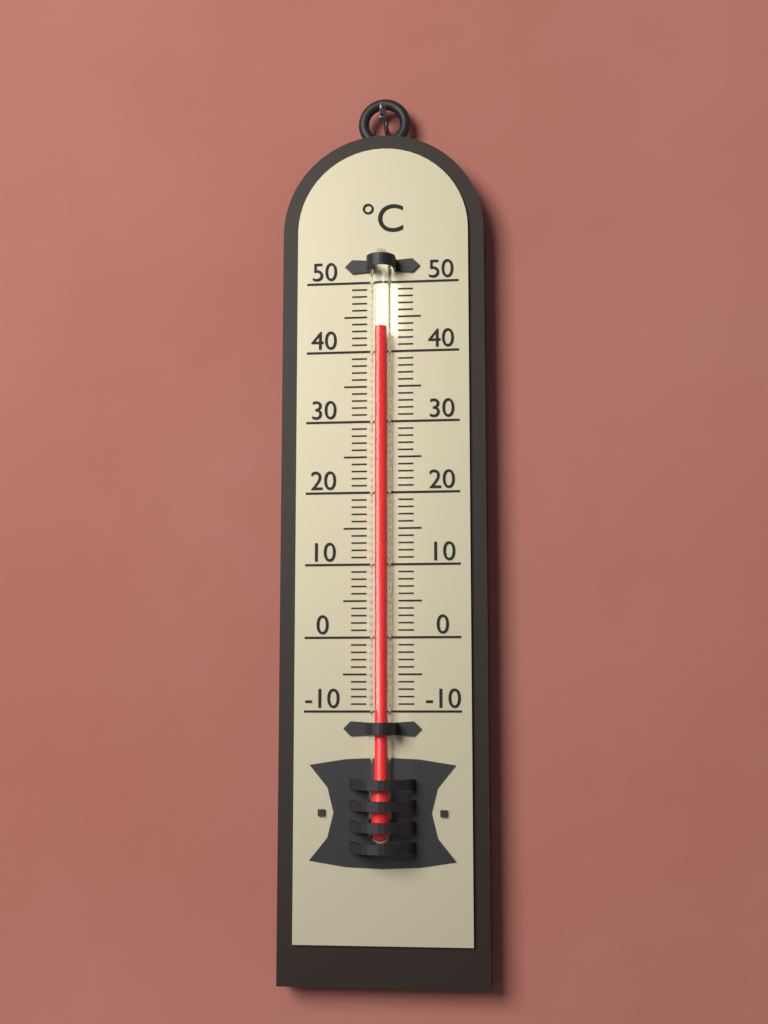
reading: 43 °C
